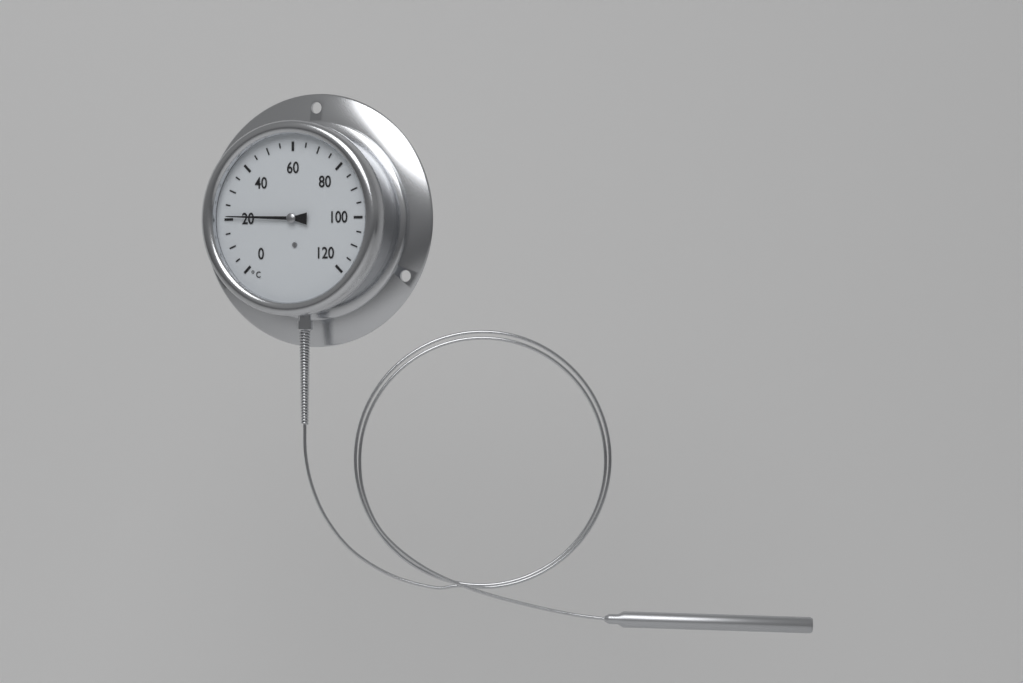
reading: 21 °C
